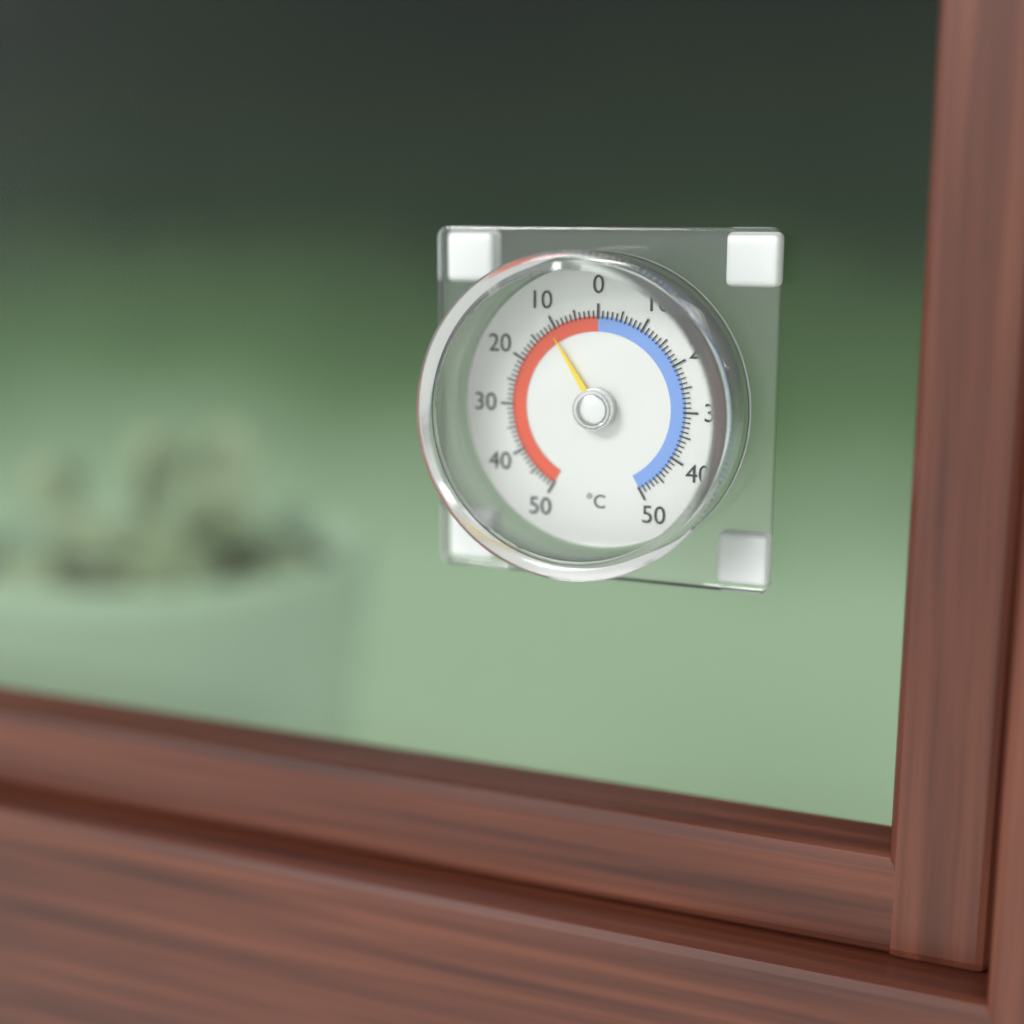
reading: 11 °C
